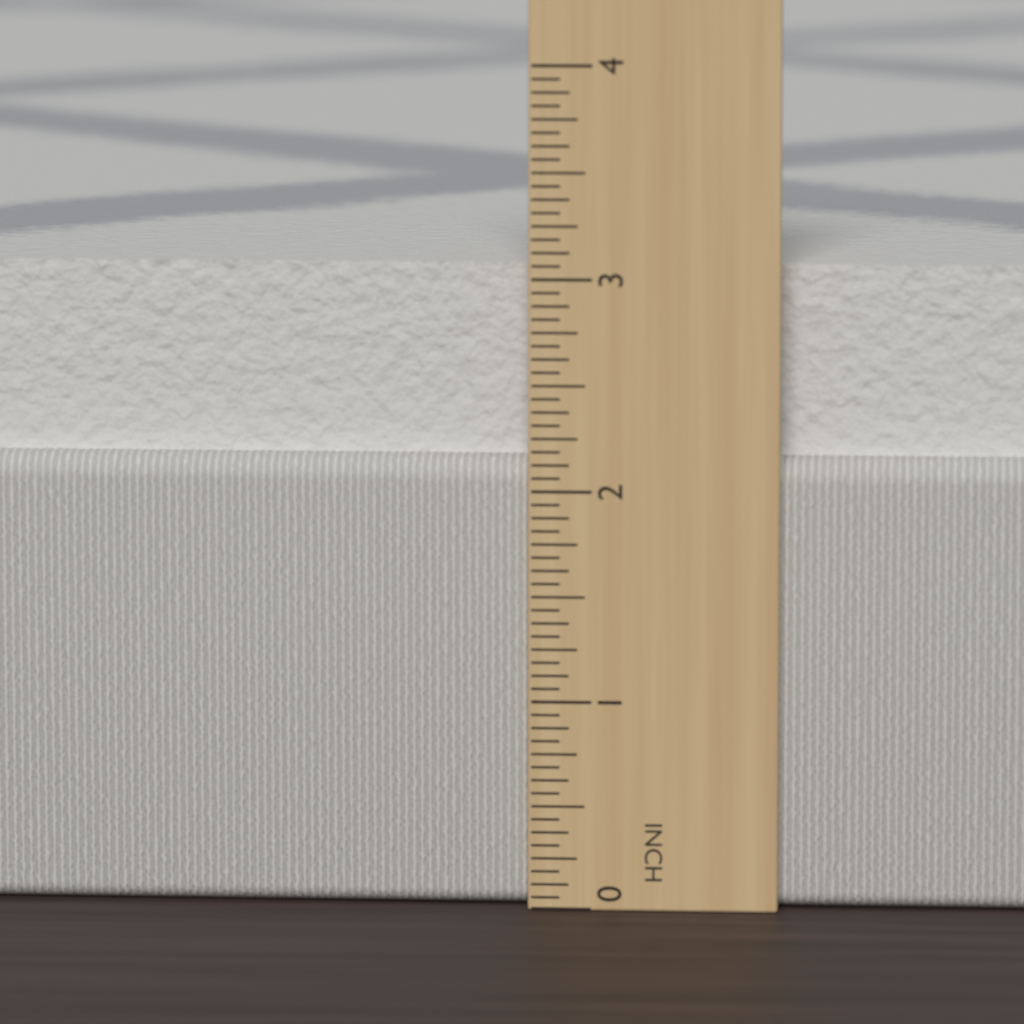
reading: 3.0625 in
